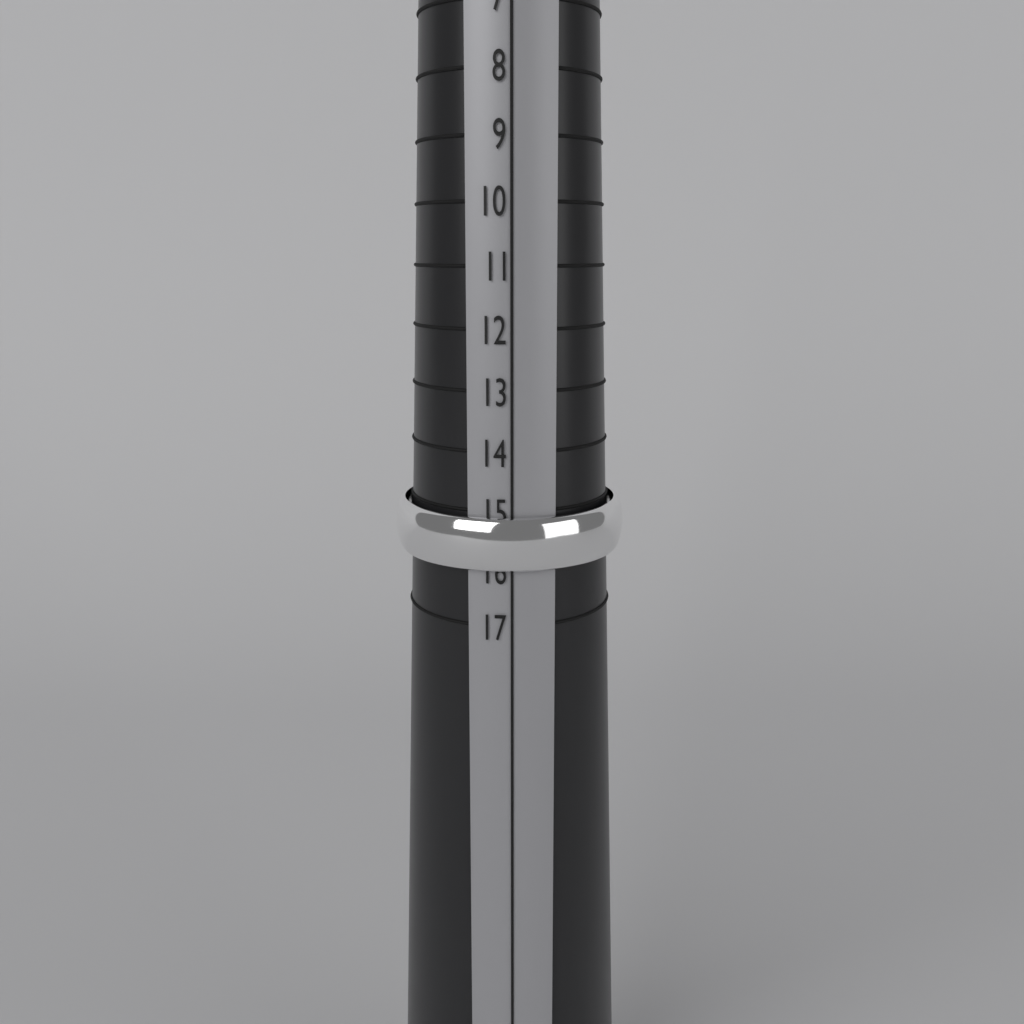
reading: 16 (no unit)
